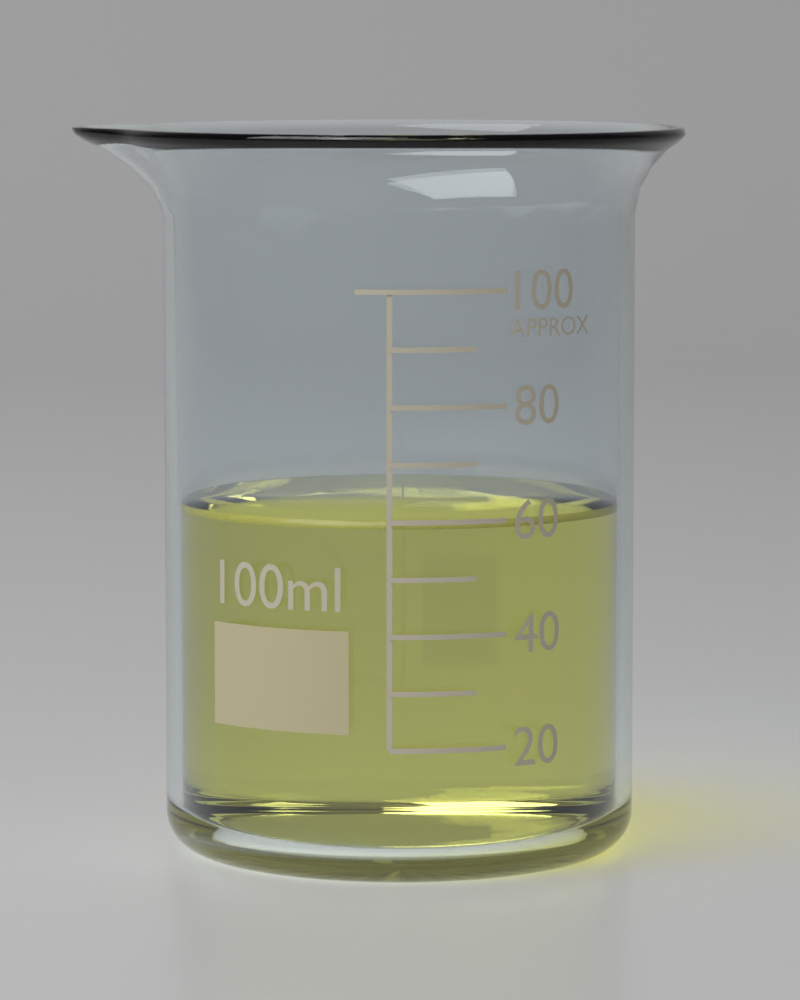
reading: 60 ml
